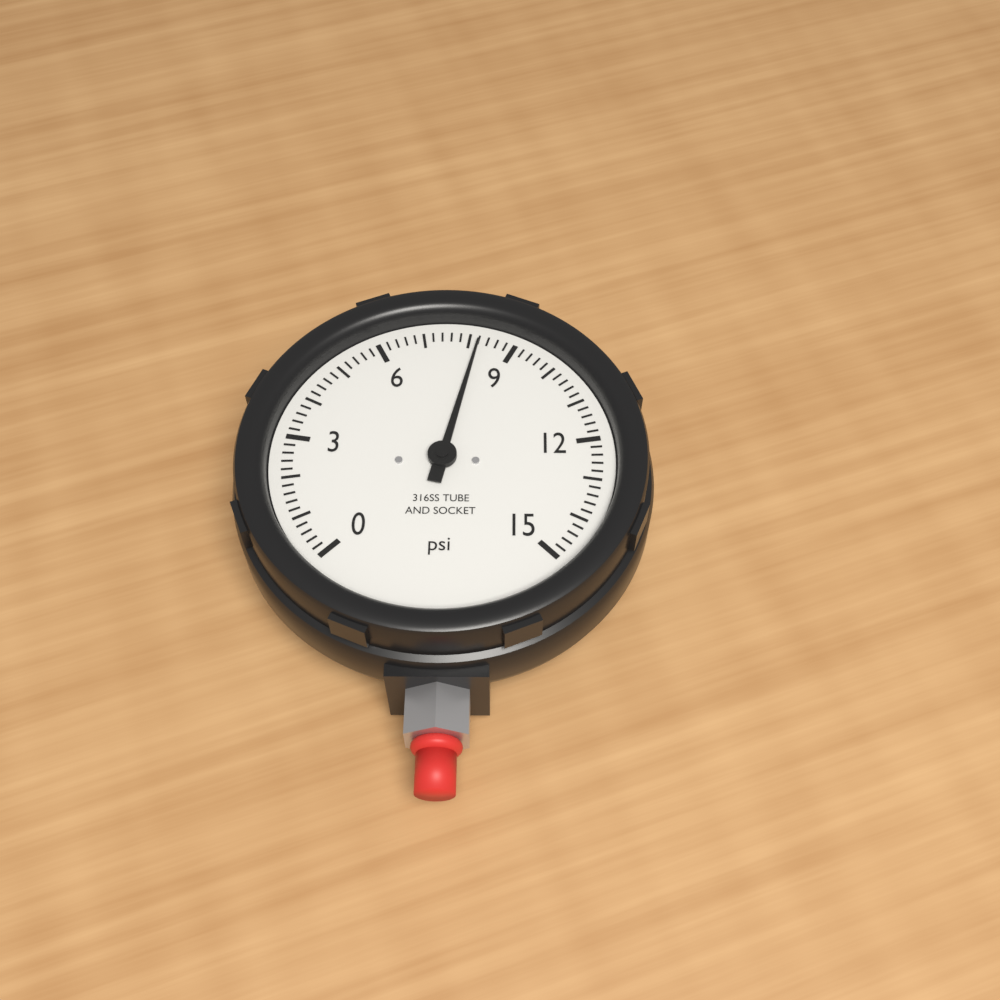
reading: 8.2 psi
